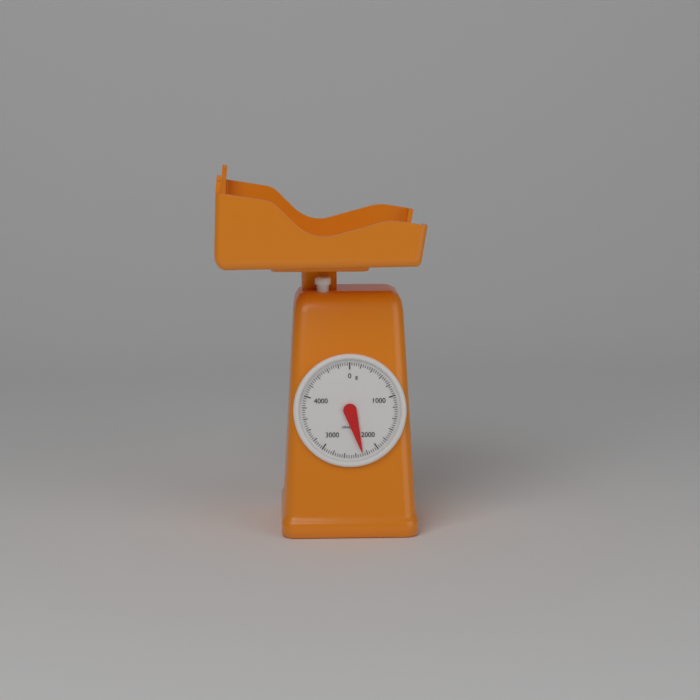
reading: 2280 g
